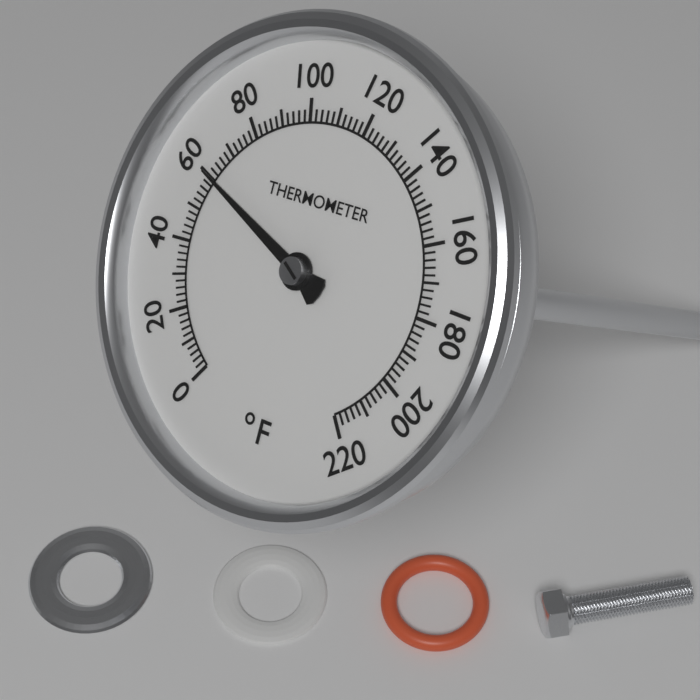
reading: 60 °F
